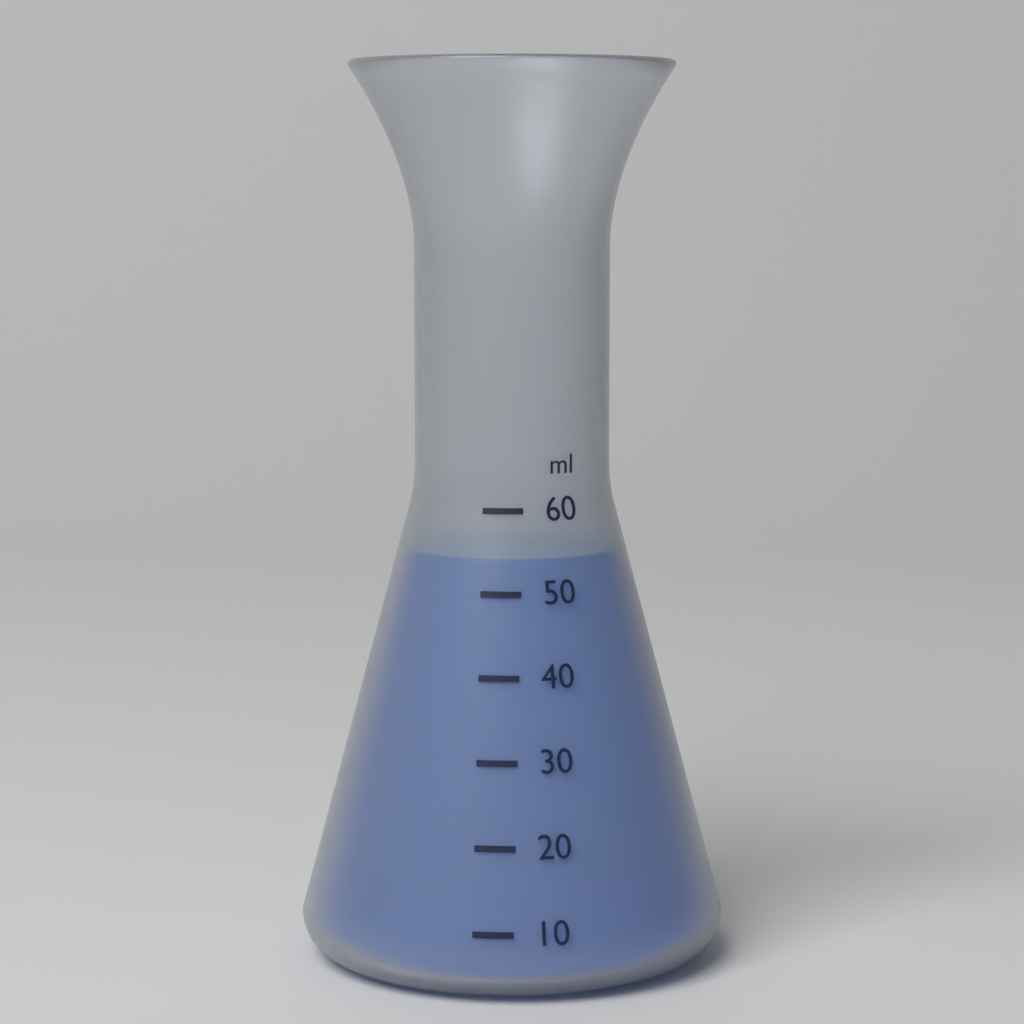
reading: 54 ml
